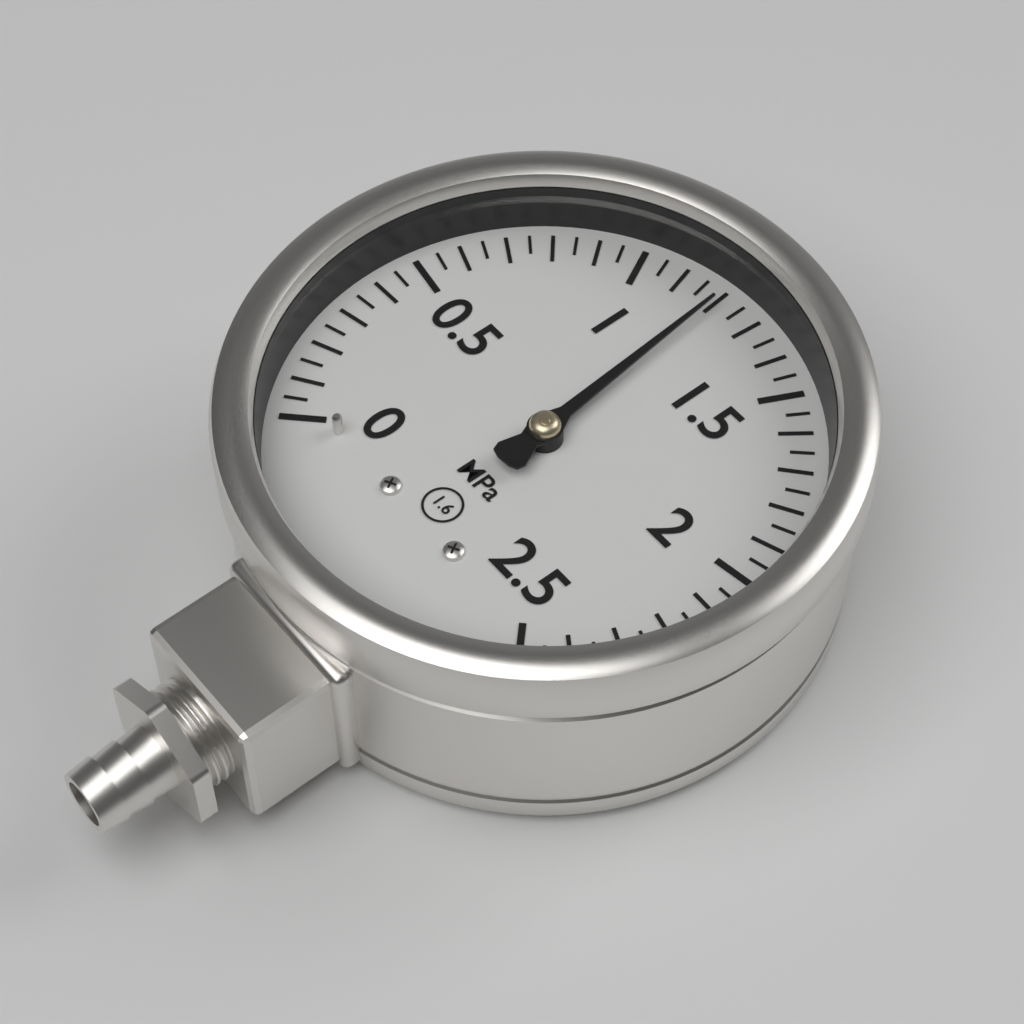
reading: 1.20 MPa
